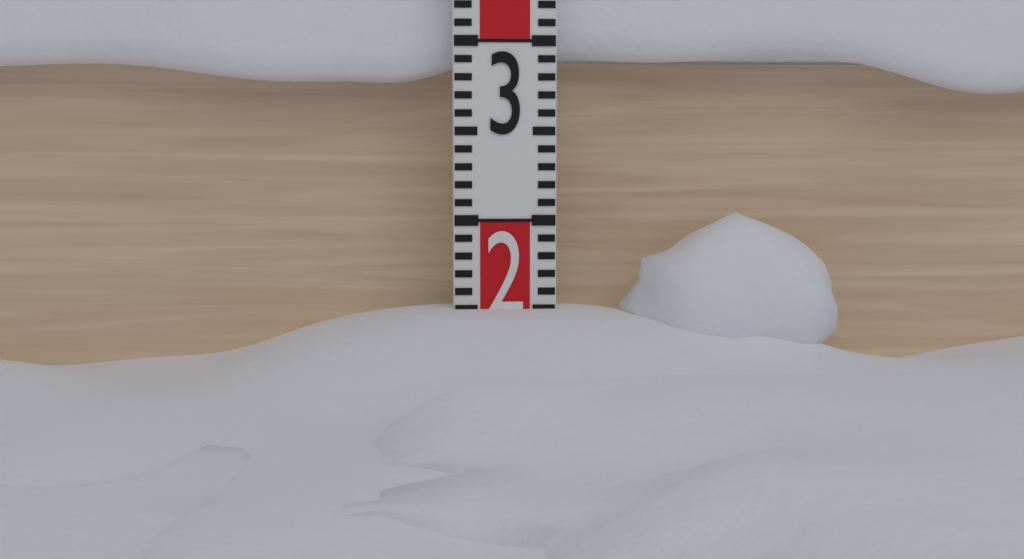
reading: 1.5 (no unit)
